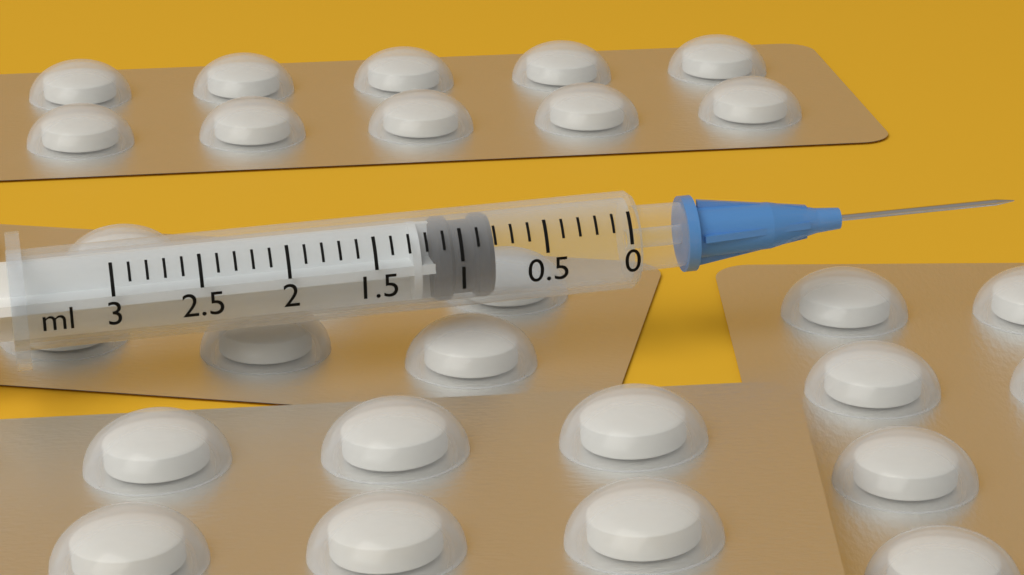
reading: 0.8 ml
